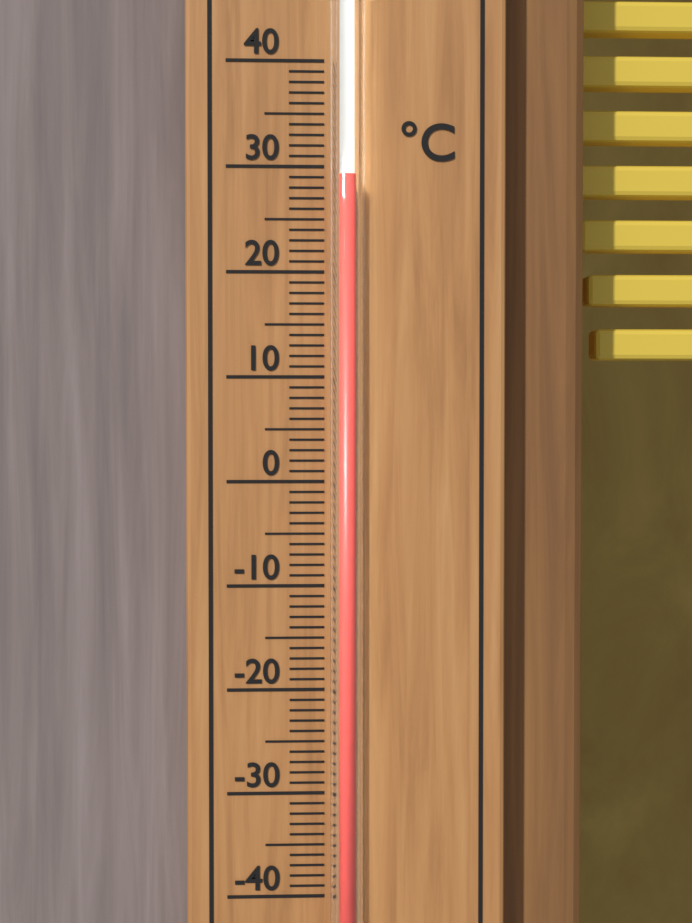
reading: 29 °C
